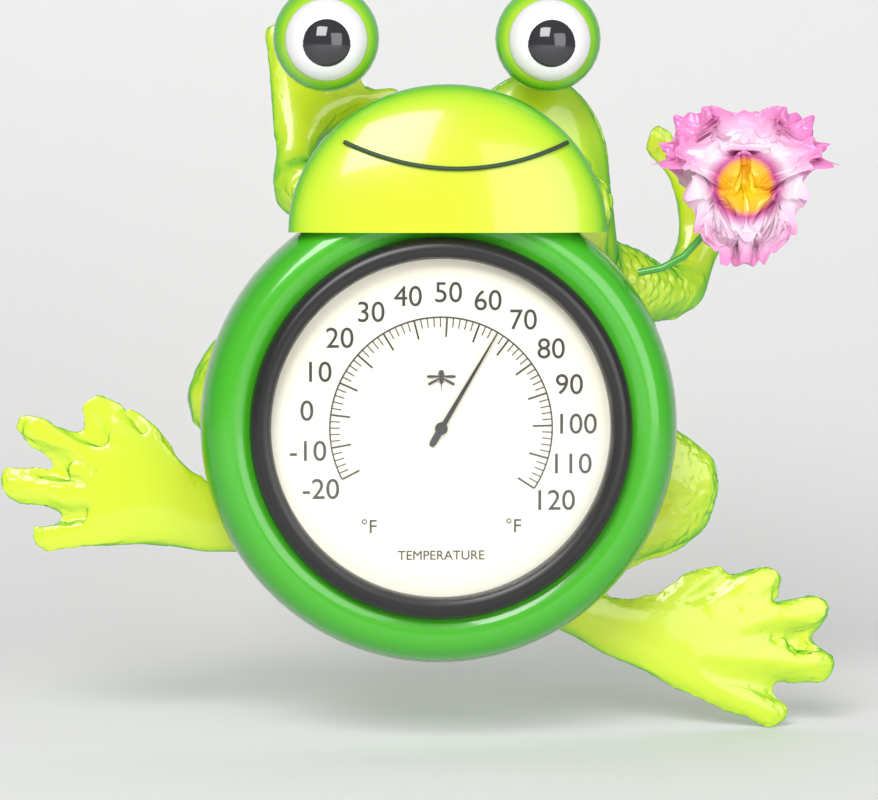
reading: 66 °F
